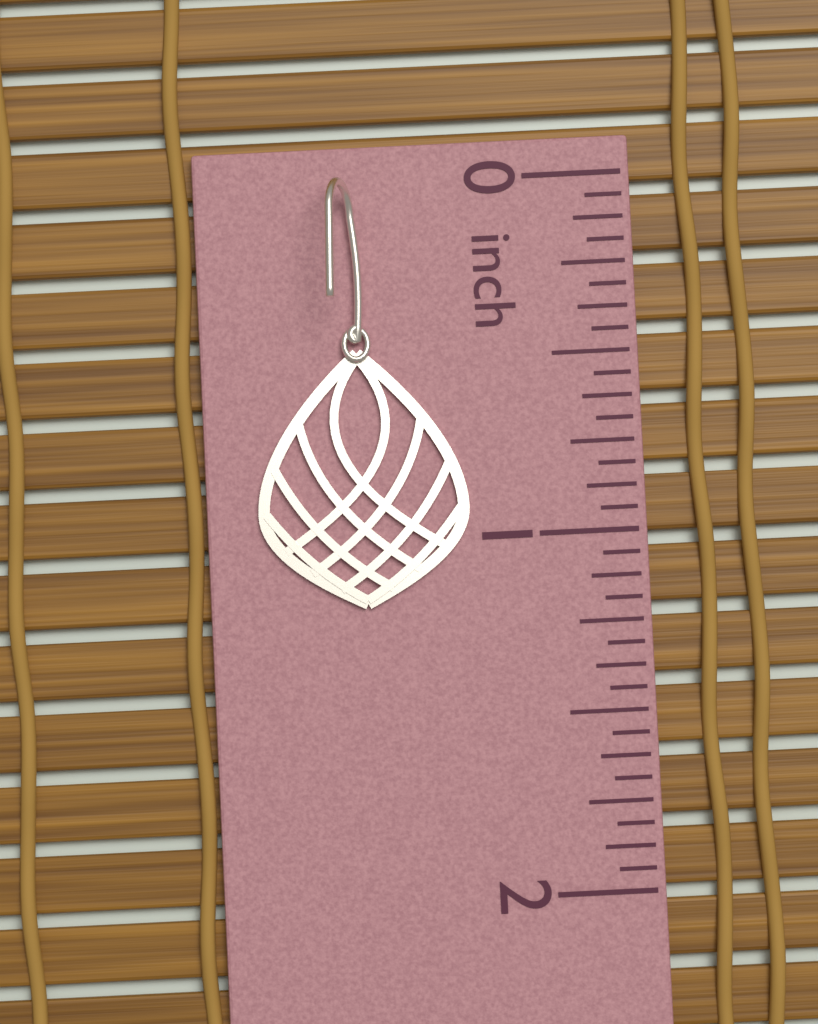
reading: 1.1875 inch
